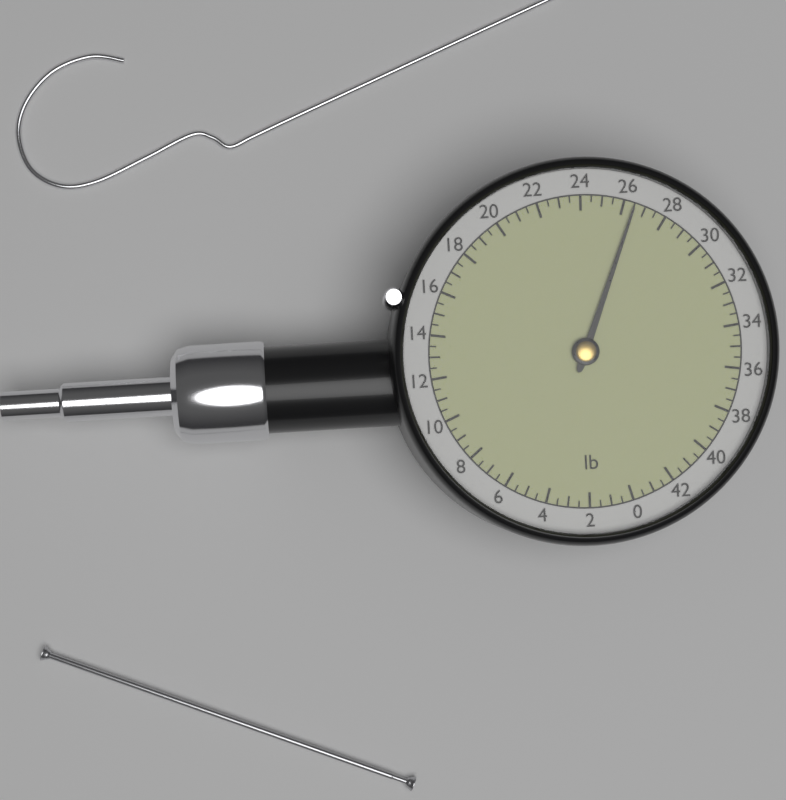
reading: 26.5 lb
